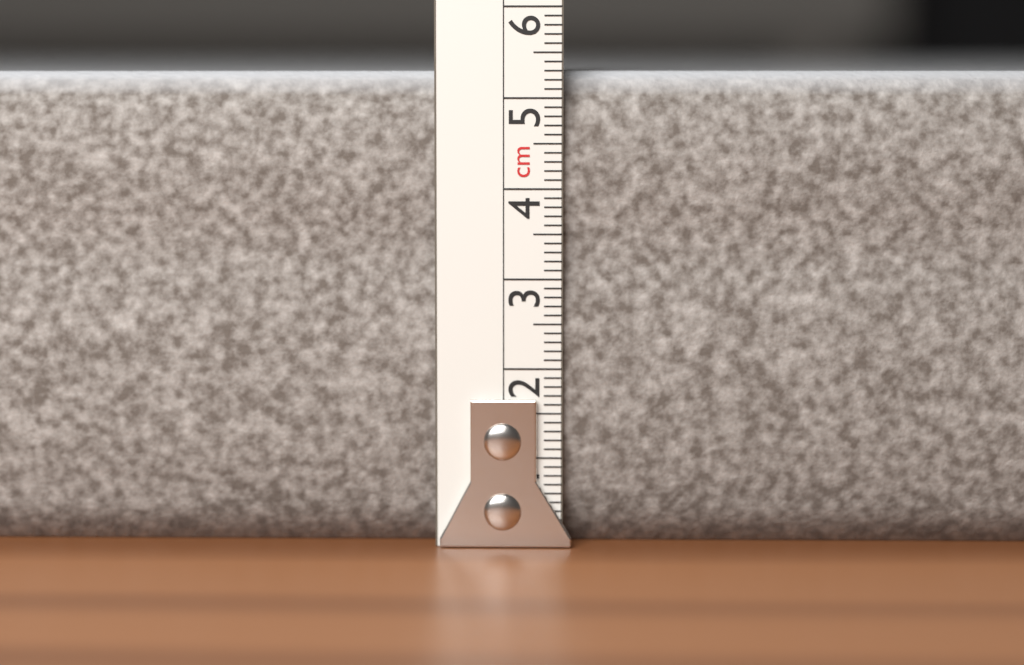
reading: 5.3 cm
